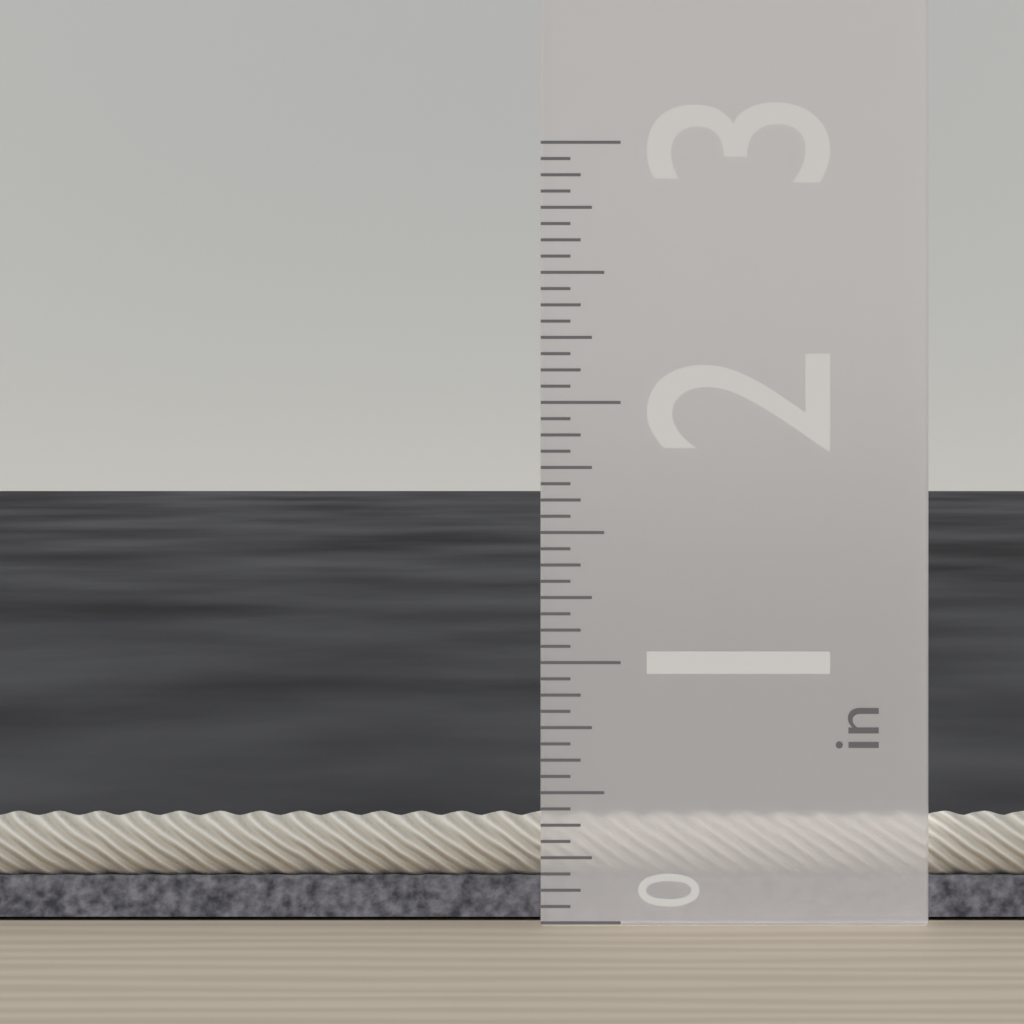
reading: 0.4000 in
